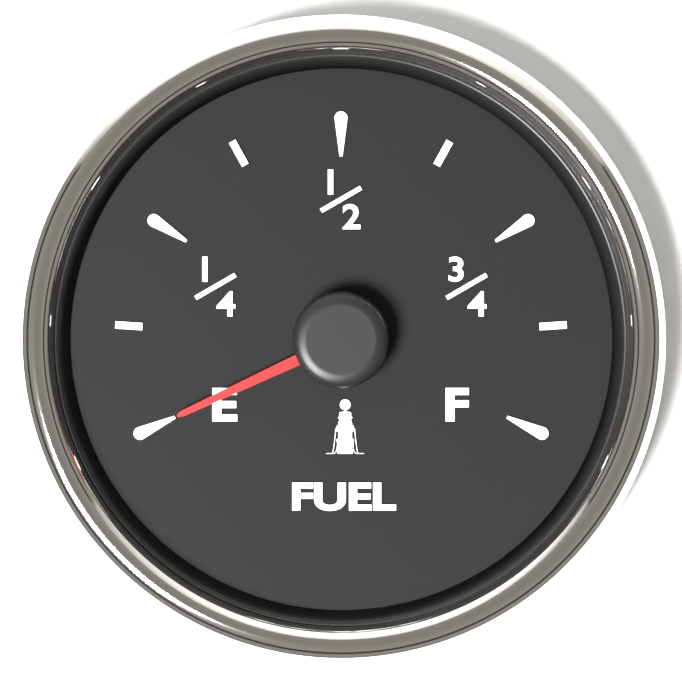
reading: 0.000 (no unit)
